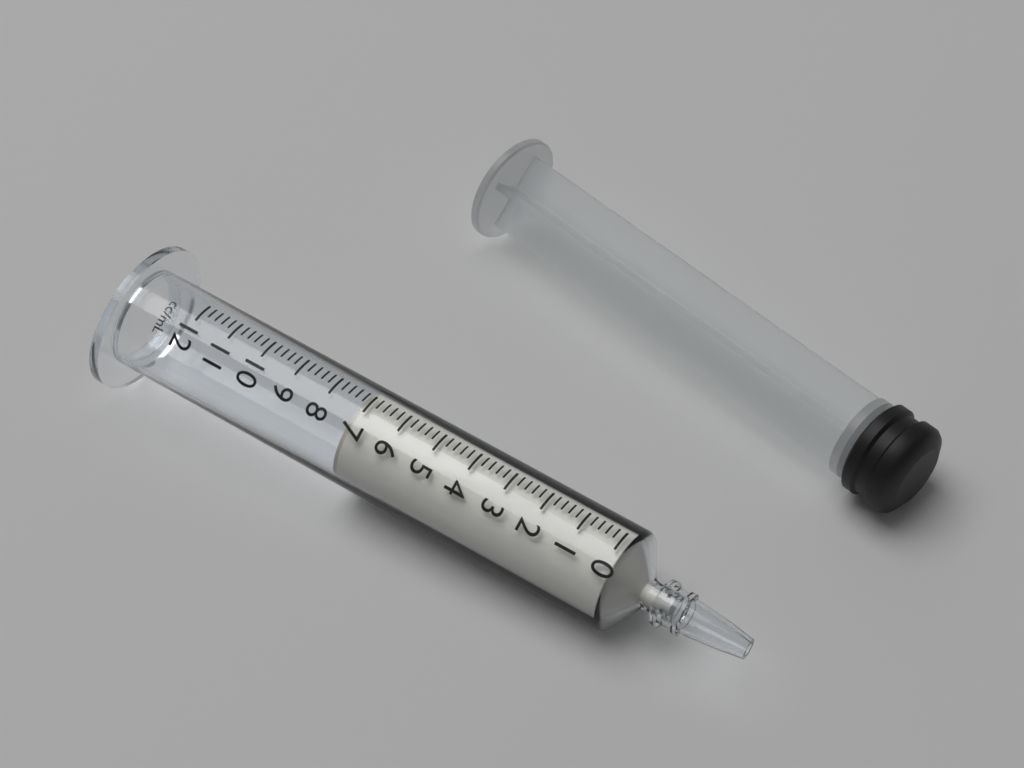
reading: 7.2 ml
